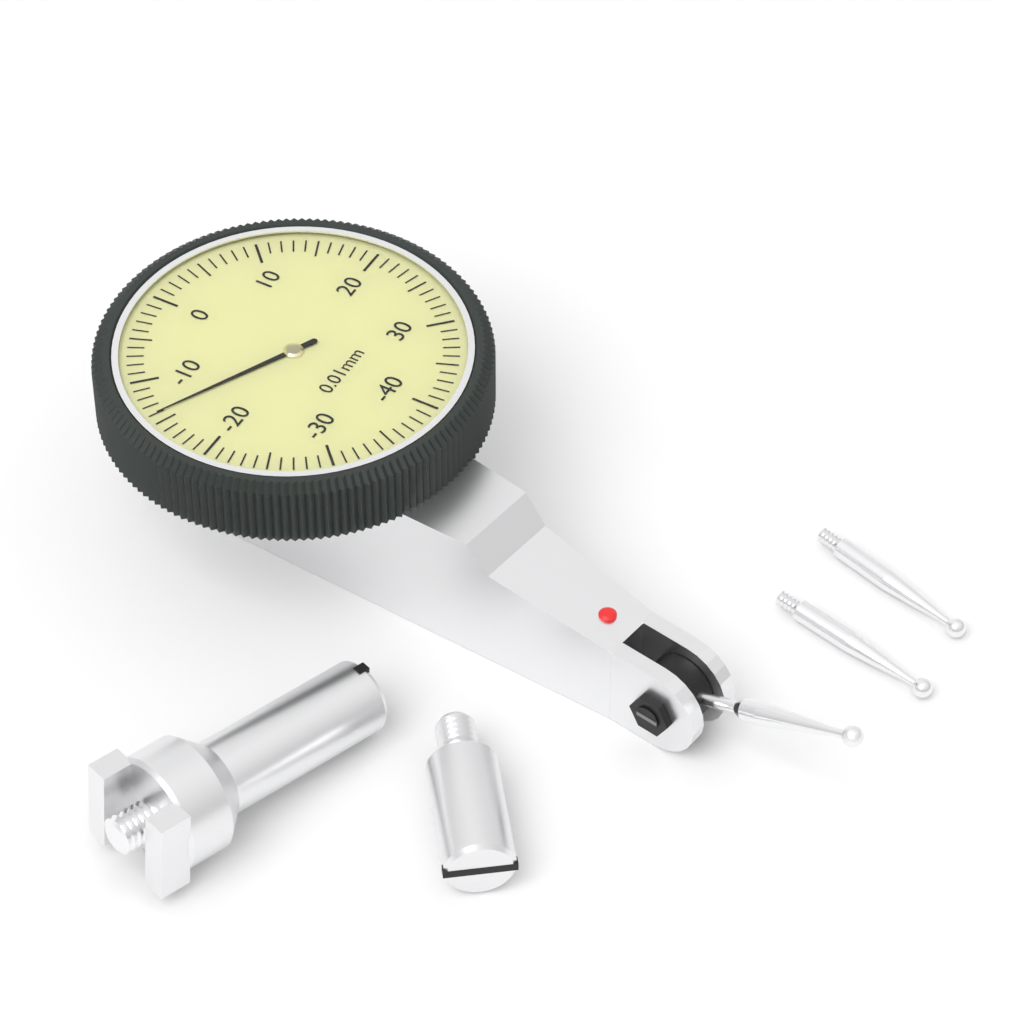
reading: -14 0.01mm
